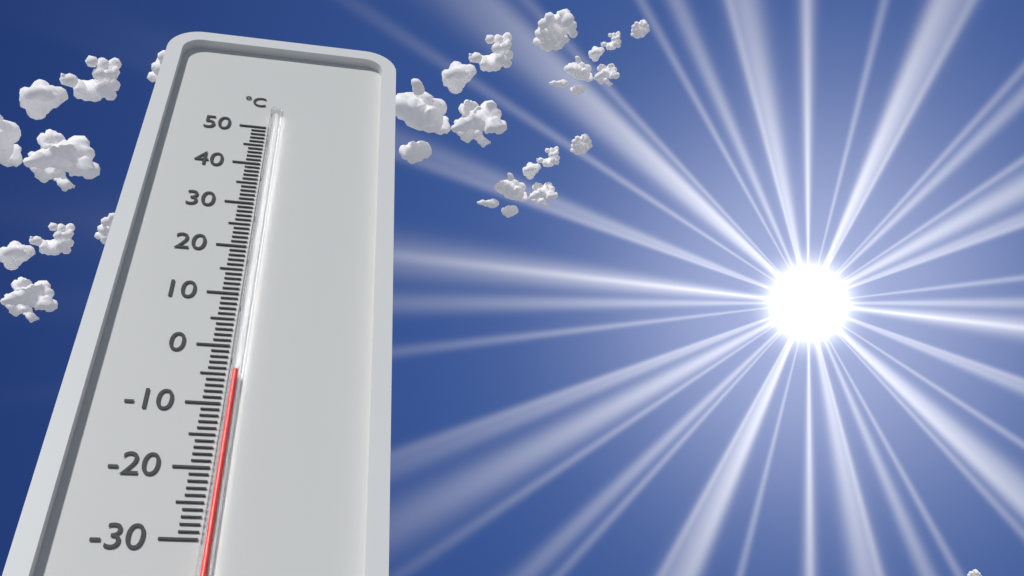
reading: -5 °C
